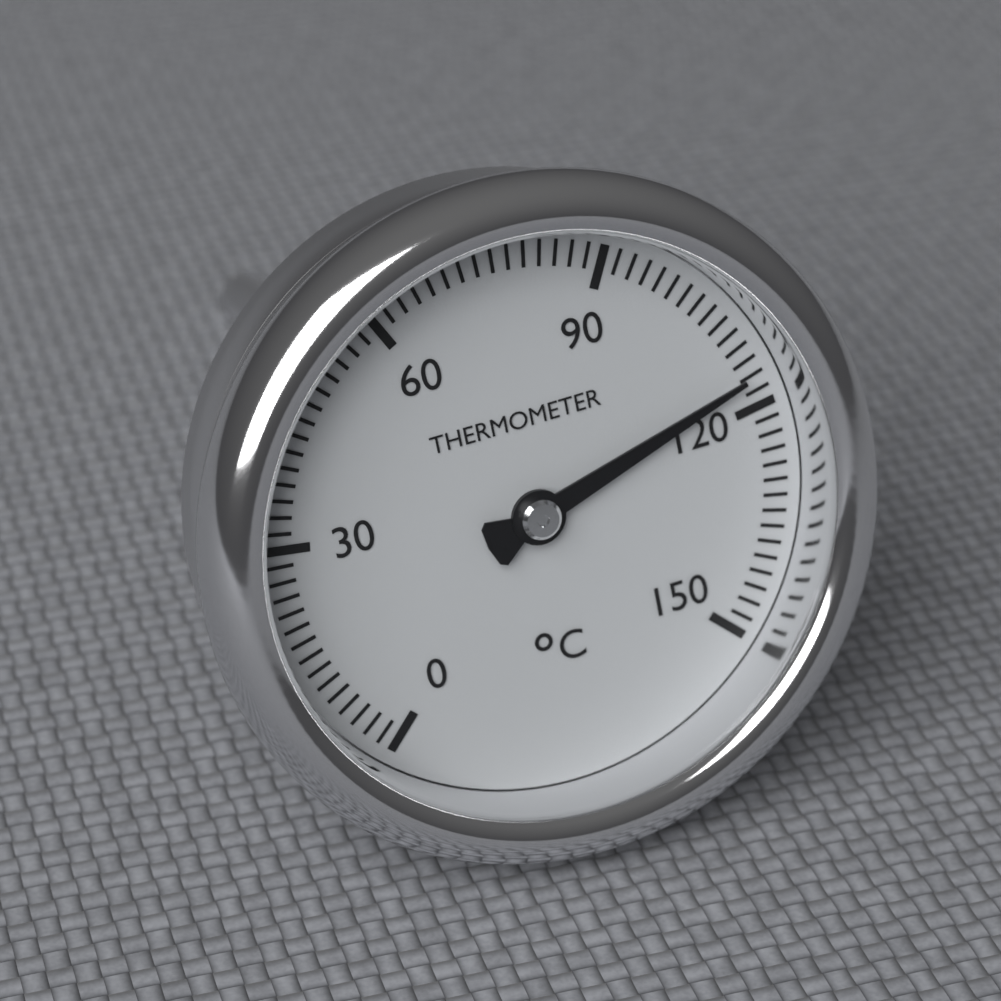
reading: 116 °C
